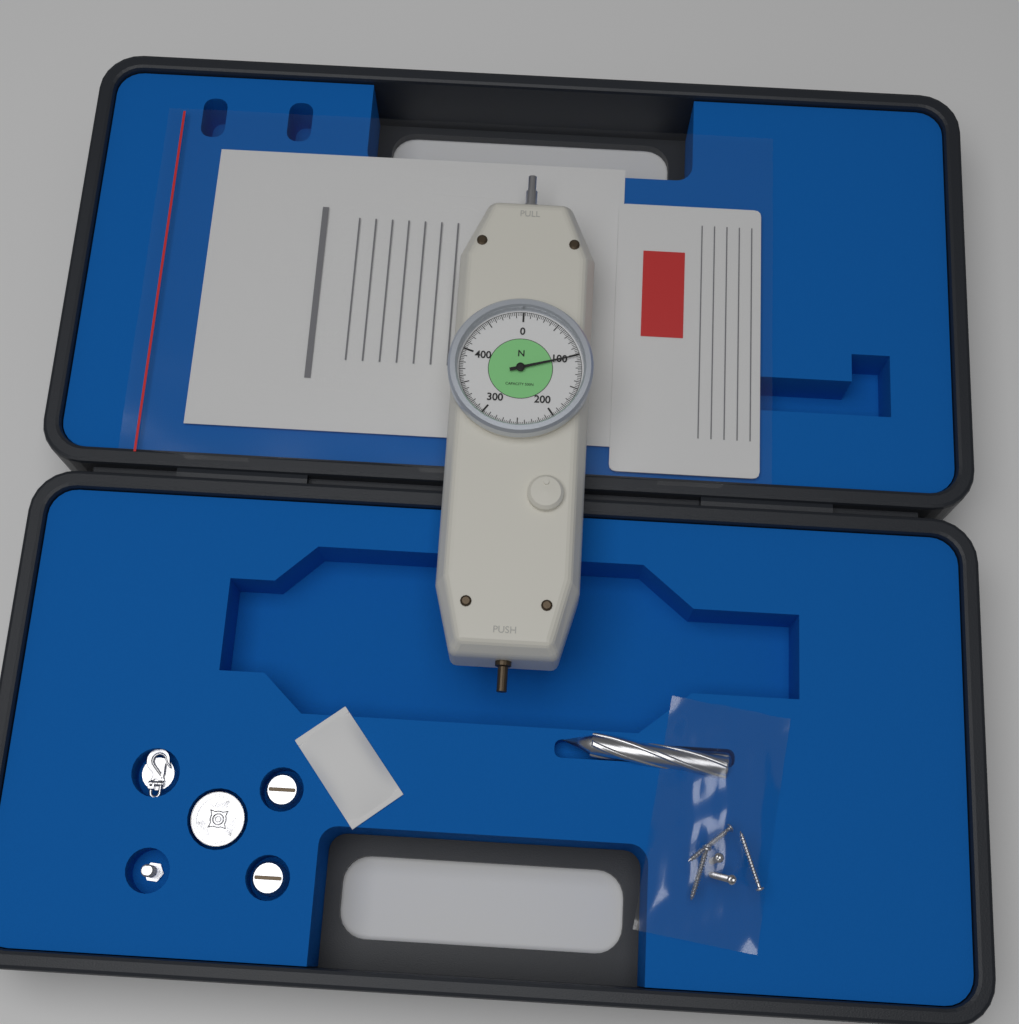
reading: 102.5 N
